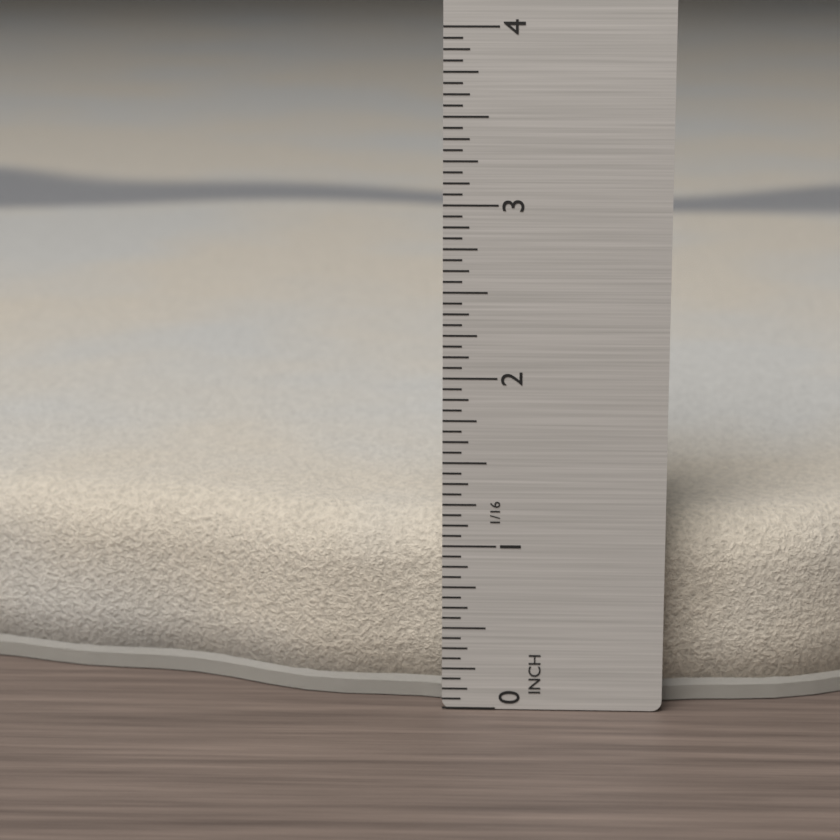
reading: 1.1250 in
